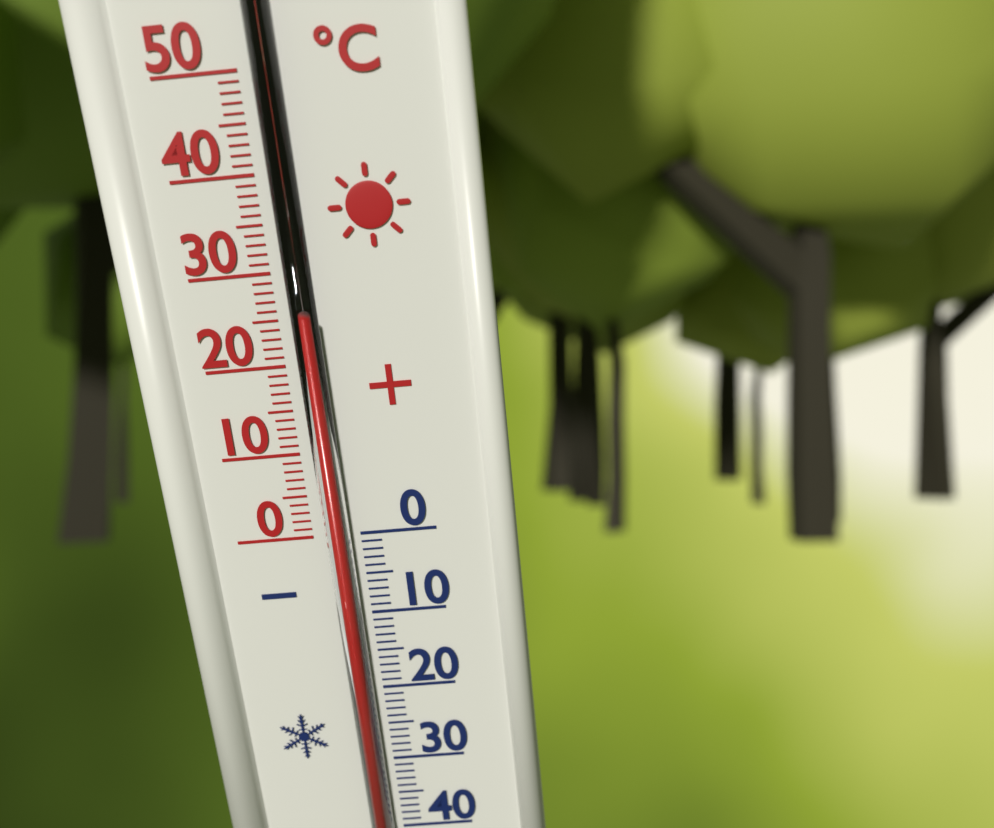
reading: 25 °C
